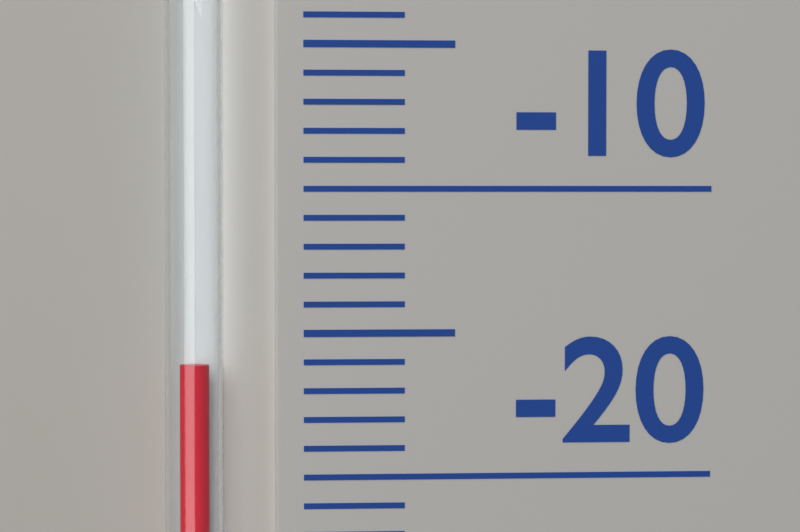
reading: -16 (no unit)
